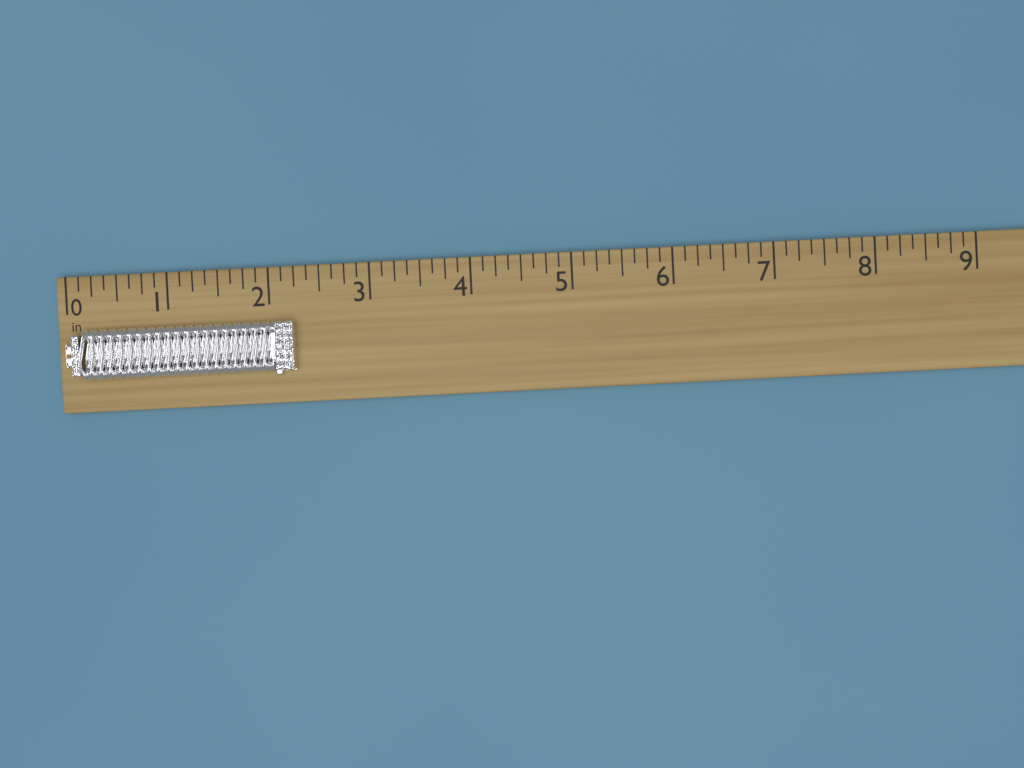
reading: 2.250 in
